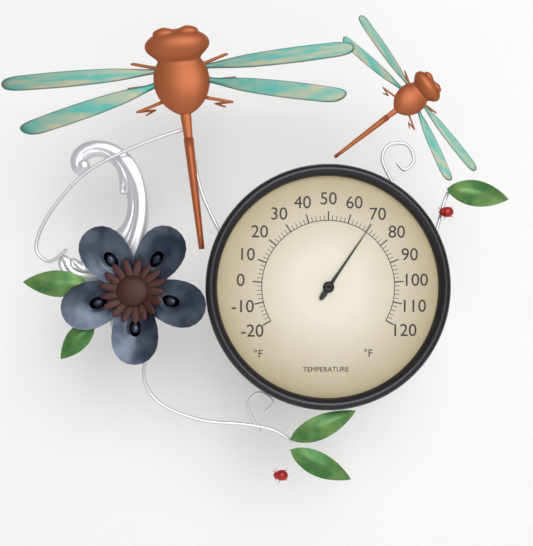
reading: 70 °F
